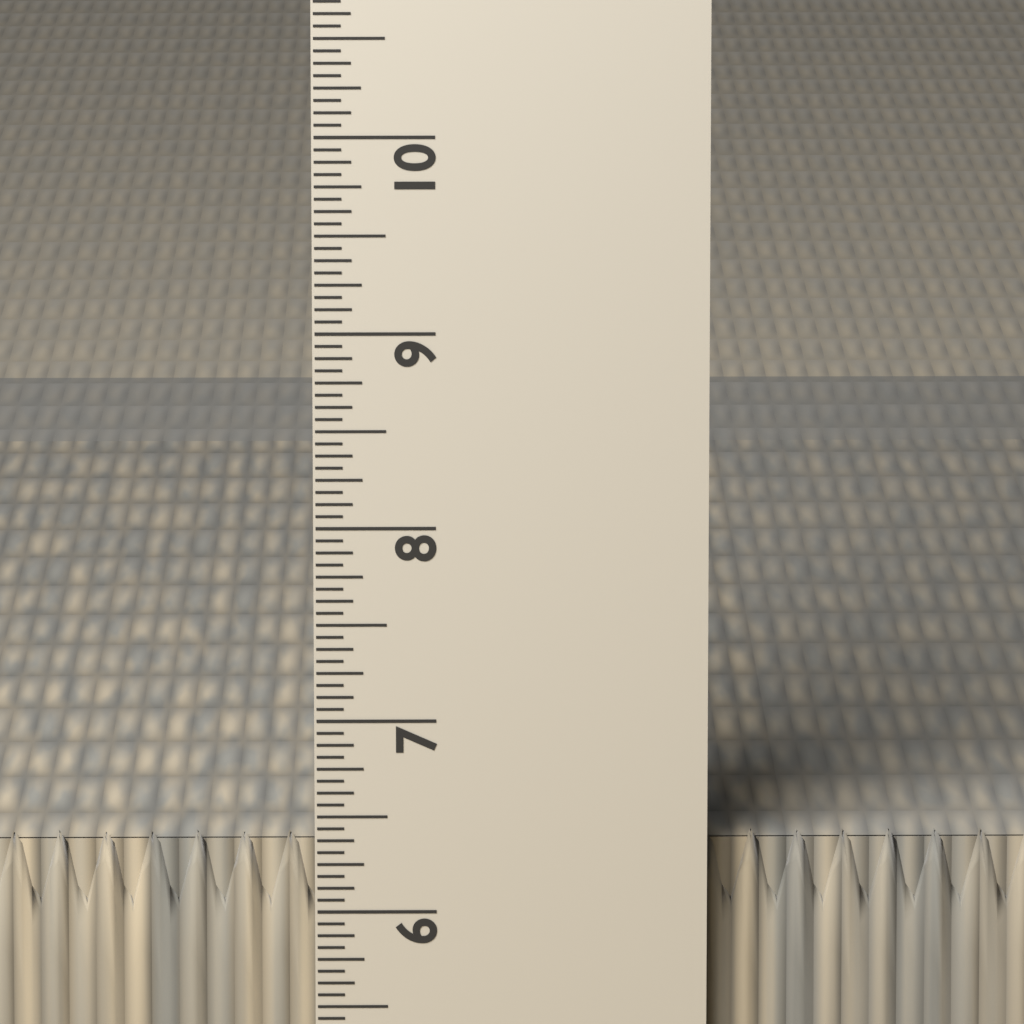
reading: 6.3750 in
